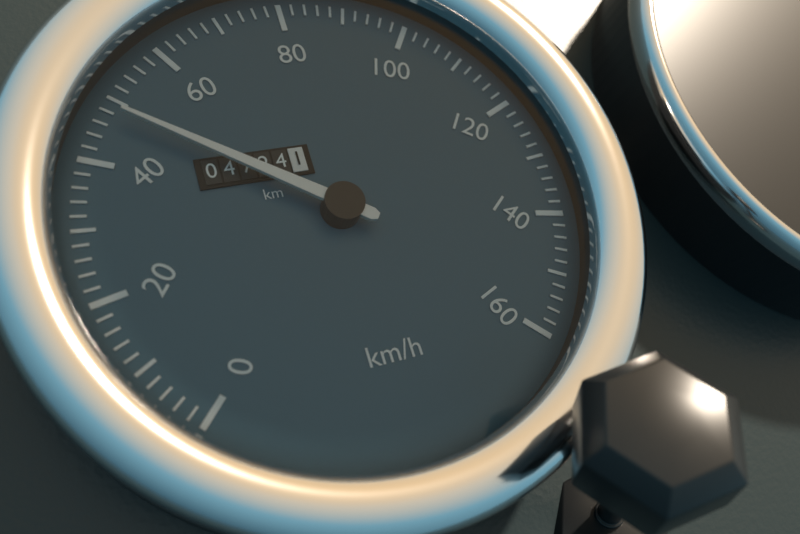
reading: 48 km/h
